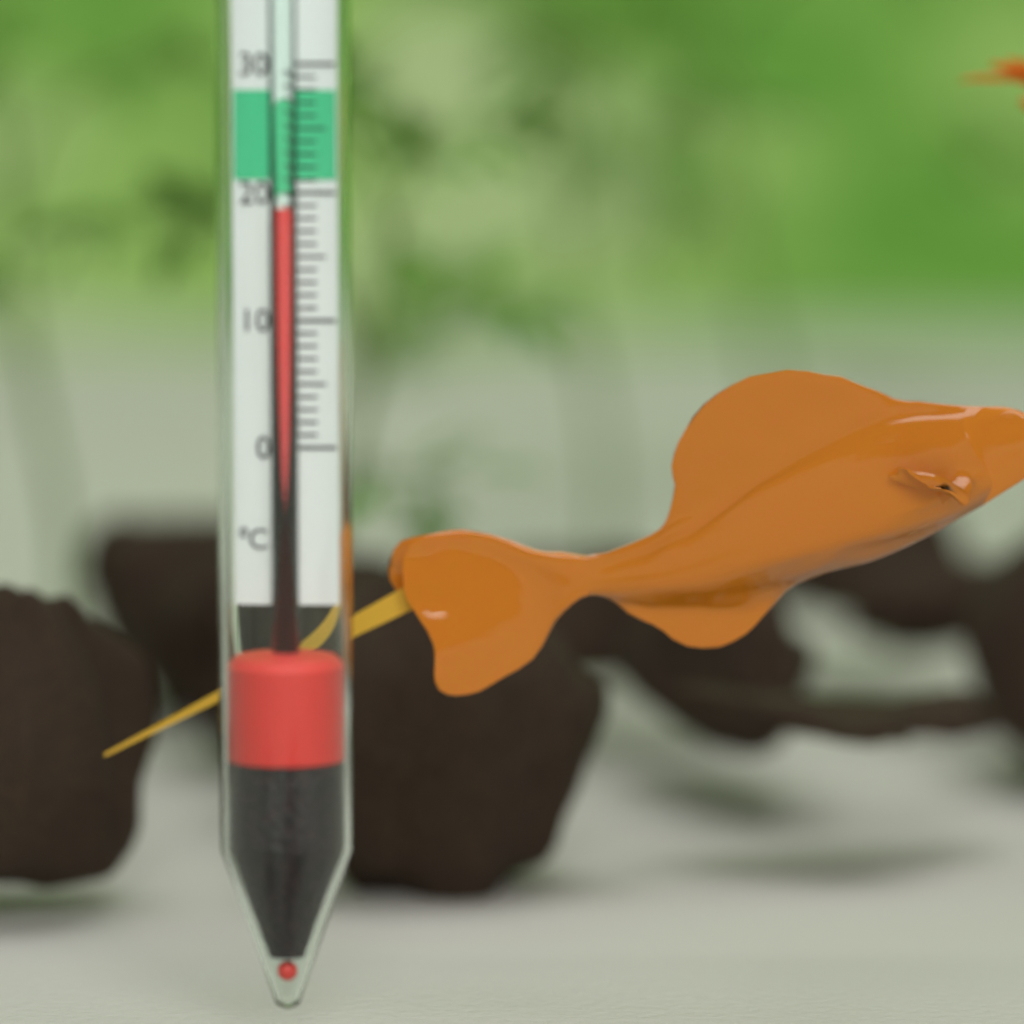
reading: 19 °C
